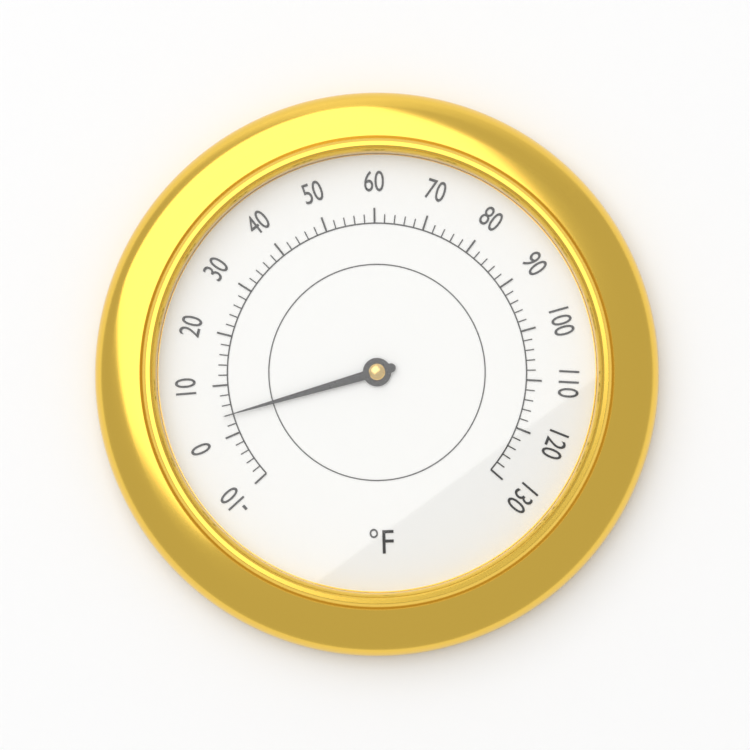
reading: 4 °F
